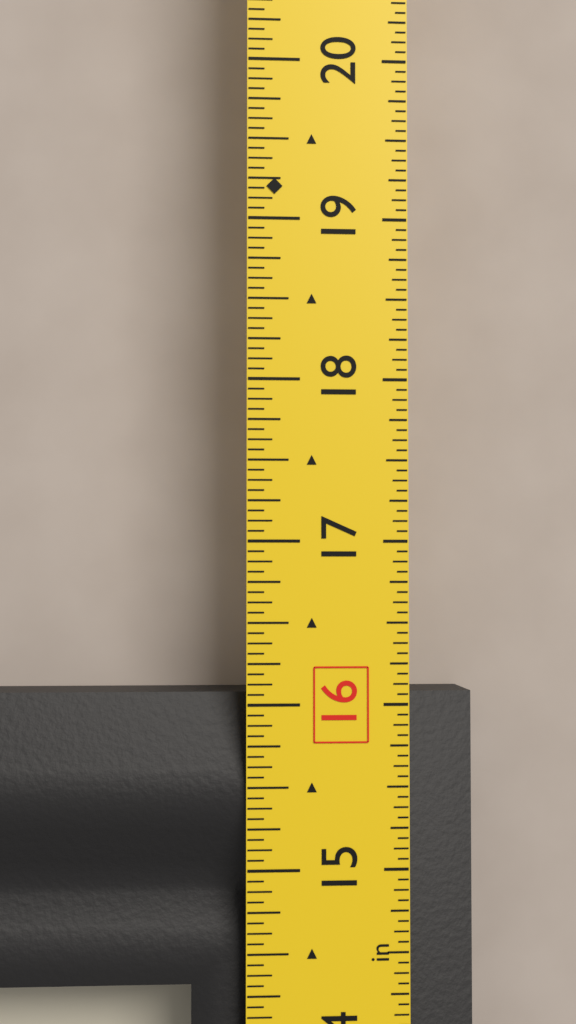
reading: 16.0625 in
